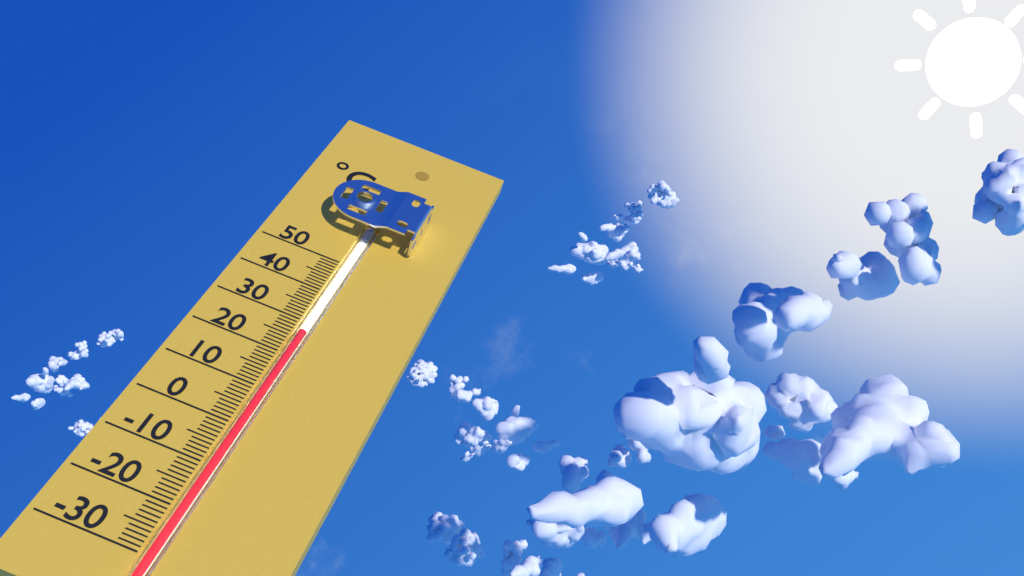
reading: 27 °C
